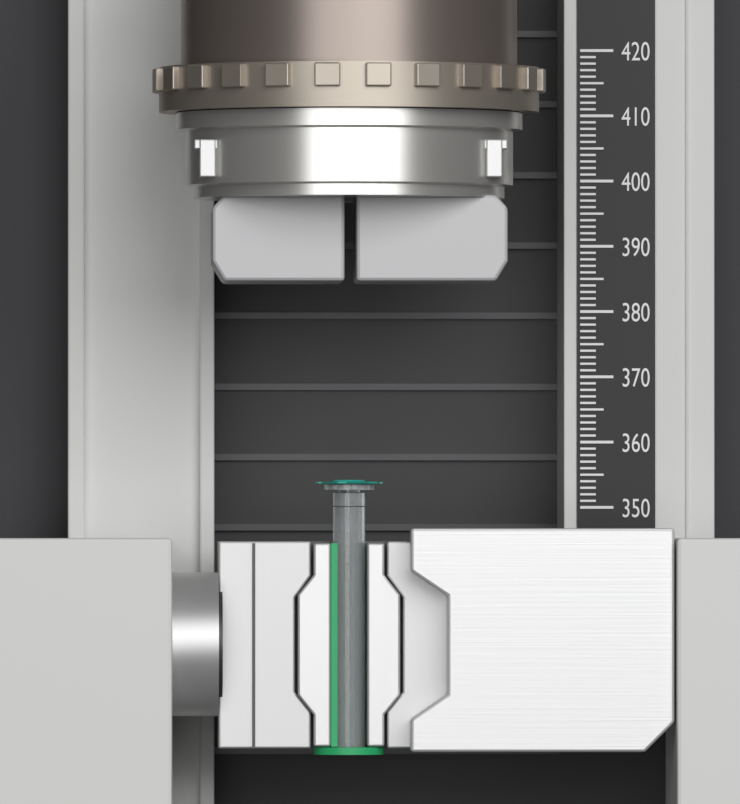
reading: 354 (no unit)
